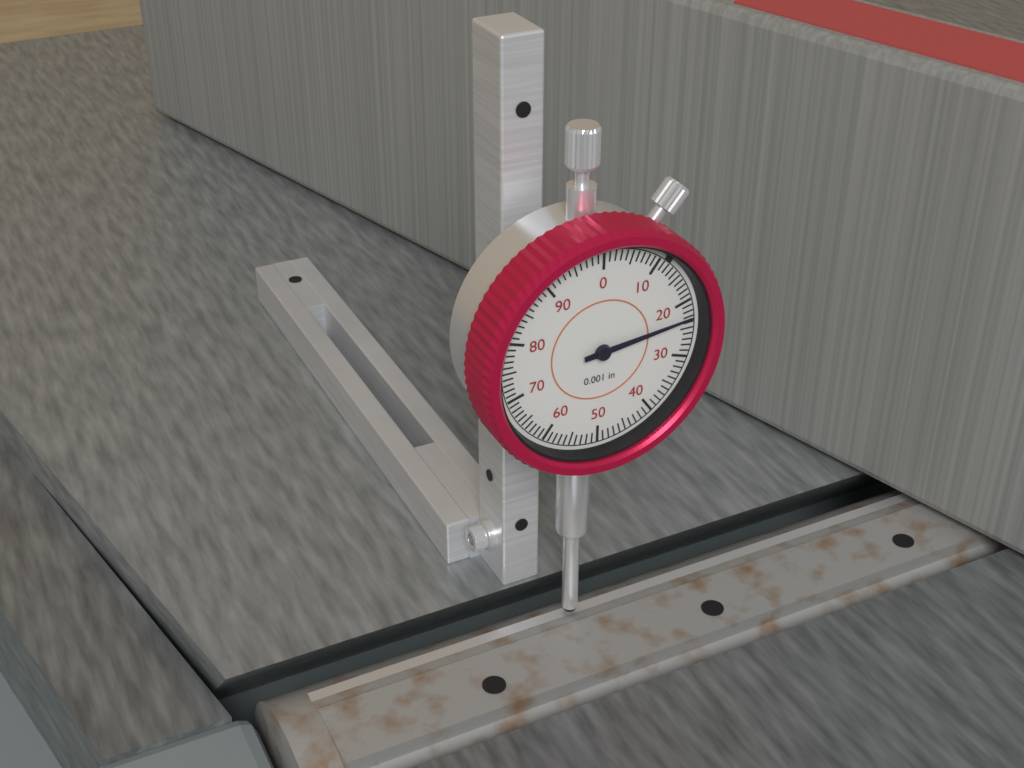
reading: 0.023 in
